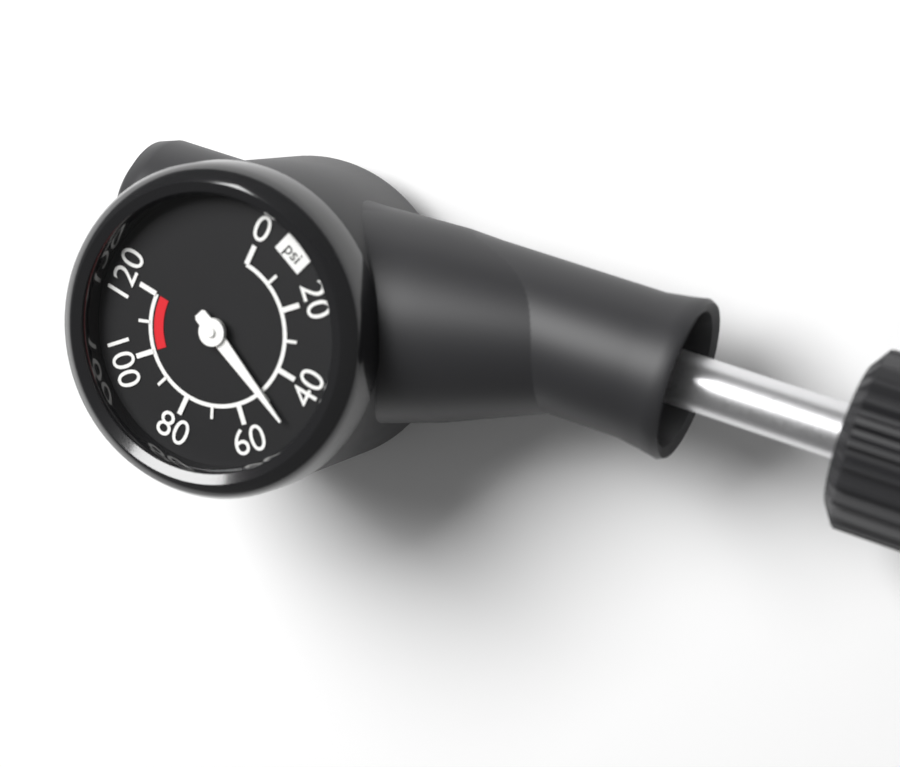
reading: 50 psi
